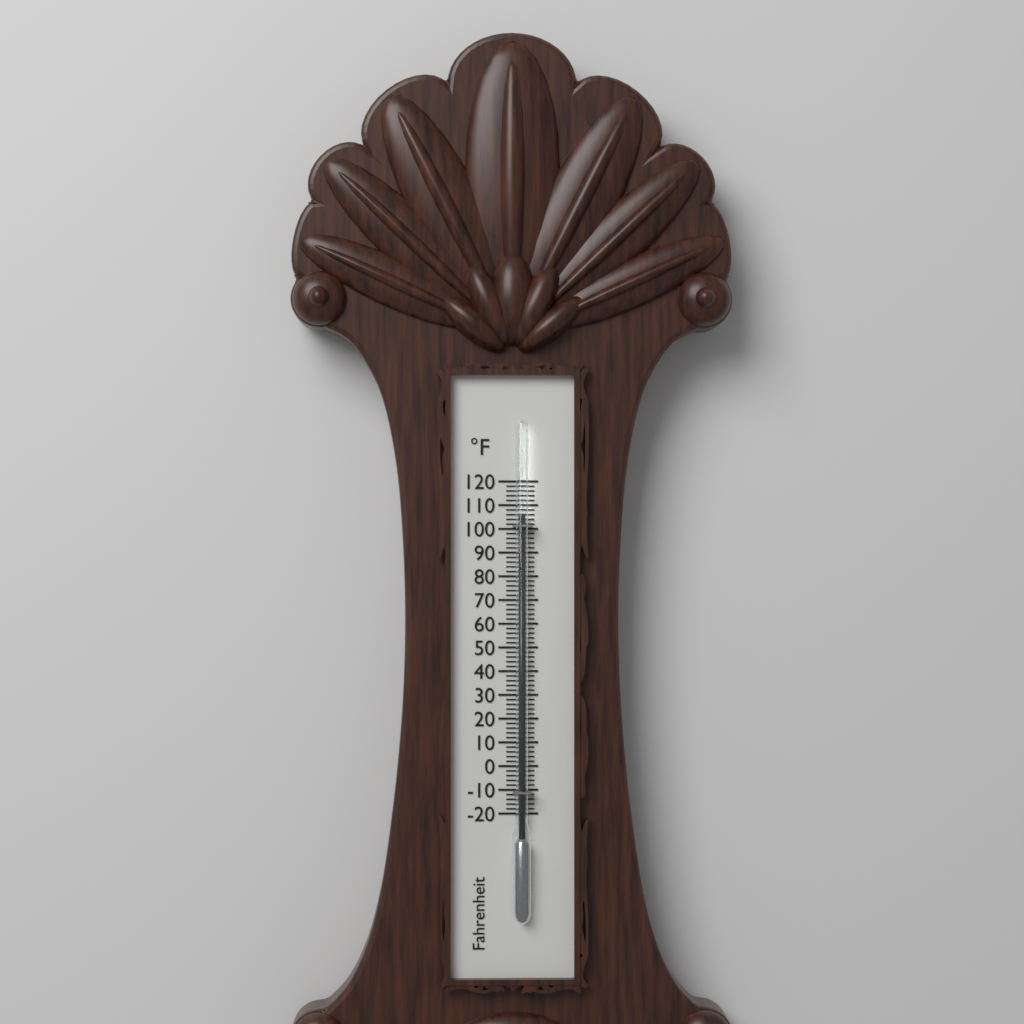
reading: 106 °F
